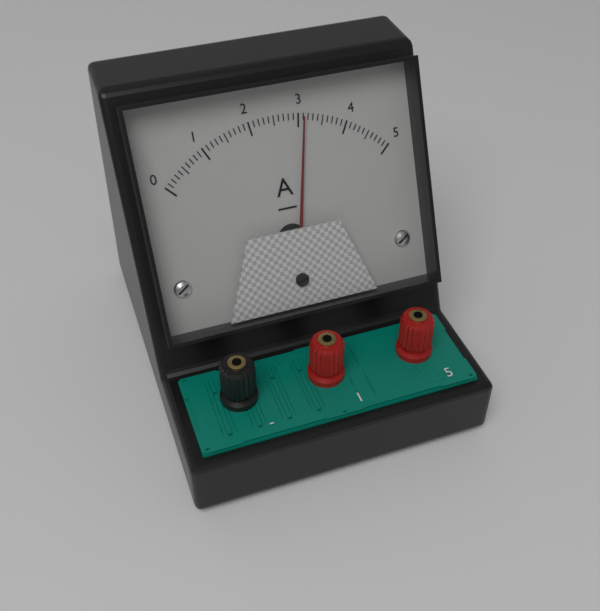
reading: 3.1 A
